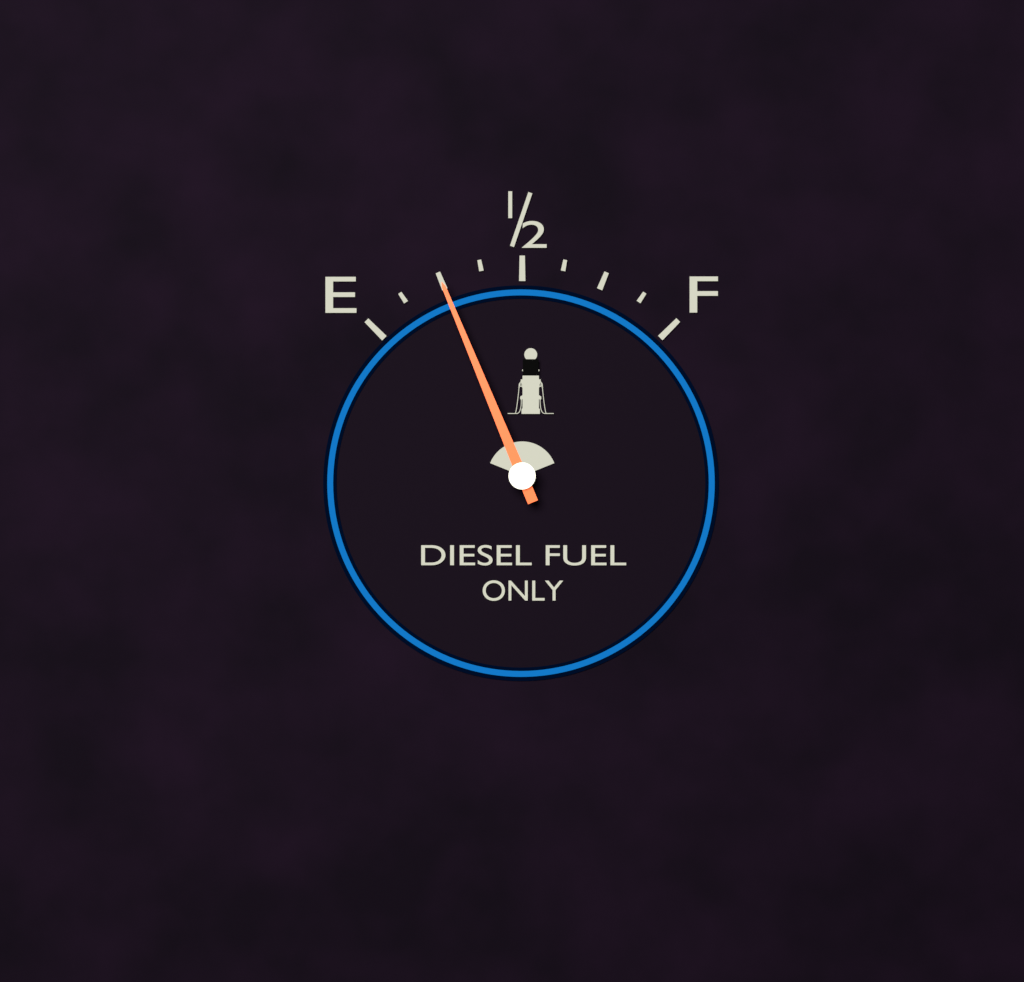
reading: 0.250 (no unit)
